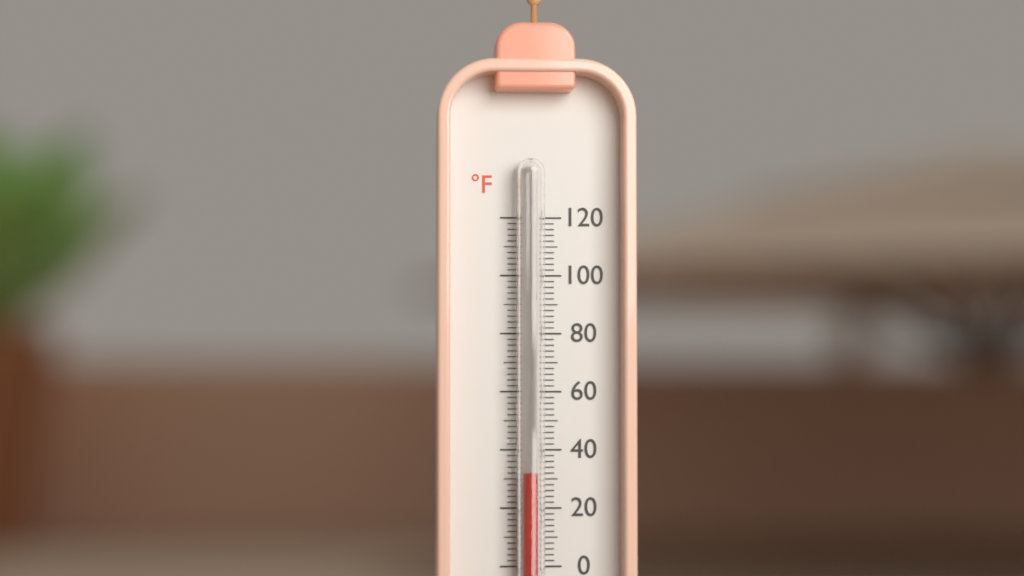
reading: 32 °F
